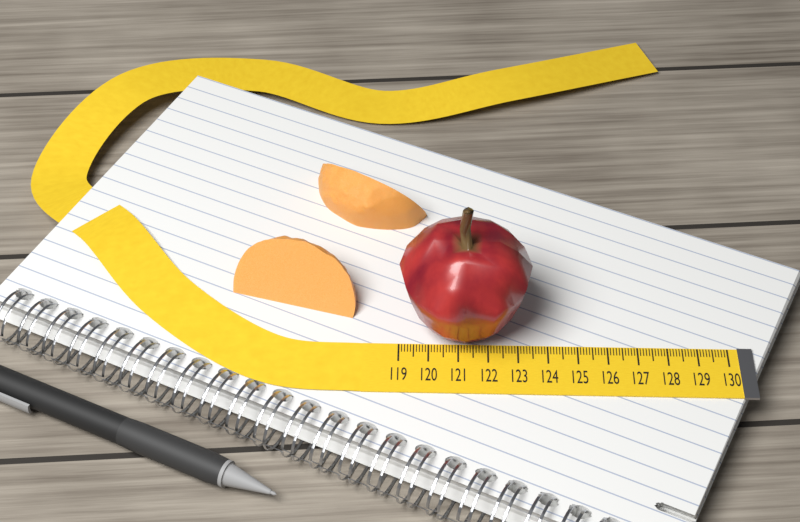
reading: 123.4 (no unit)
